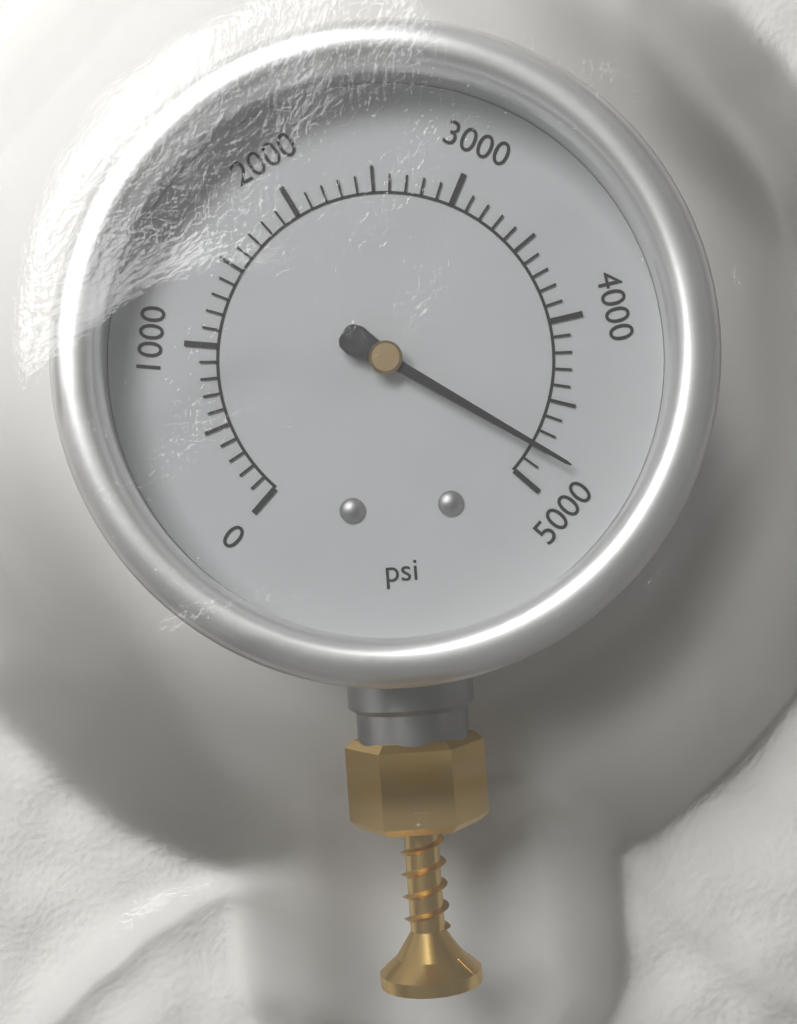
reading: 4800 psi
